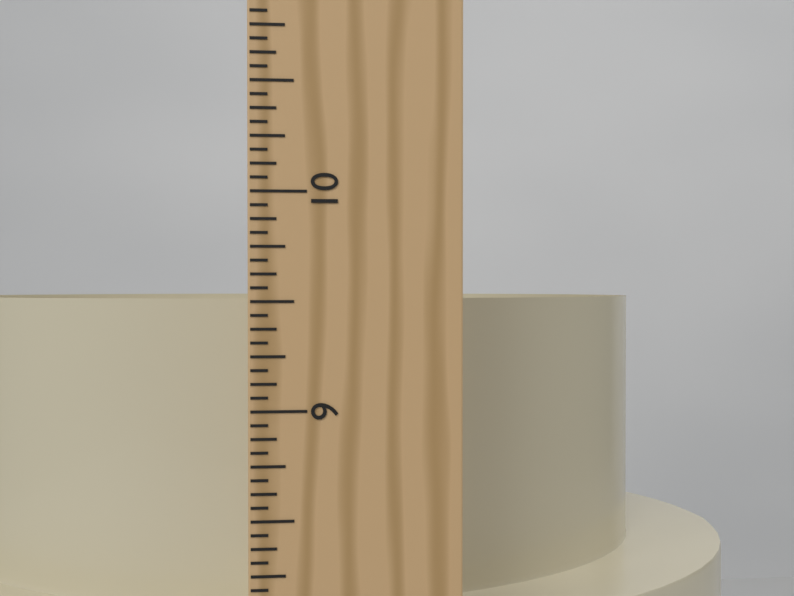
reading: 9.5000 in
